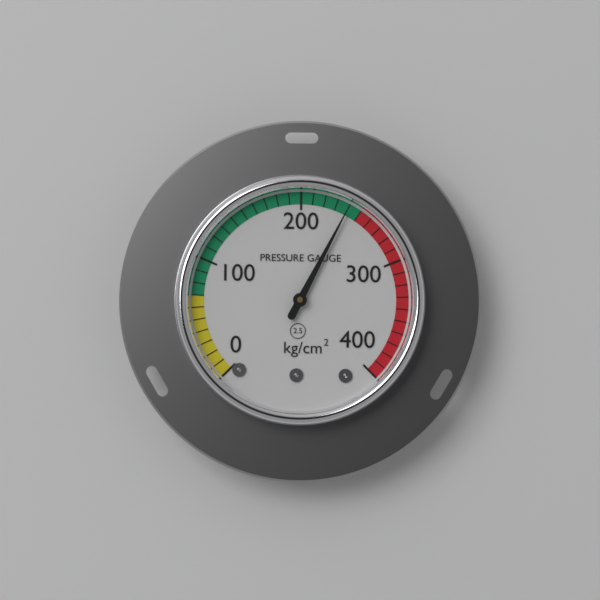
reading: 240 kg/cm²
